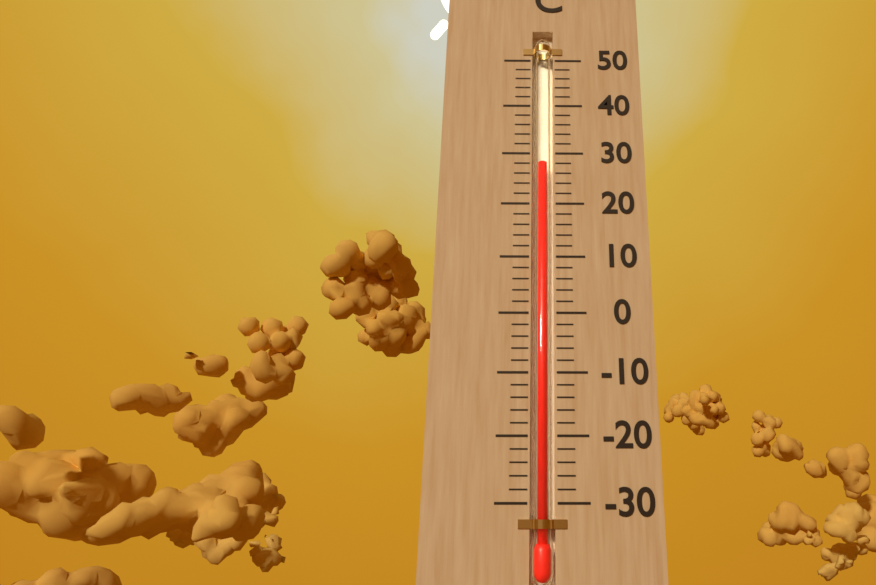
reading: 28 °C
